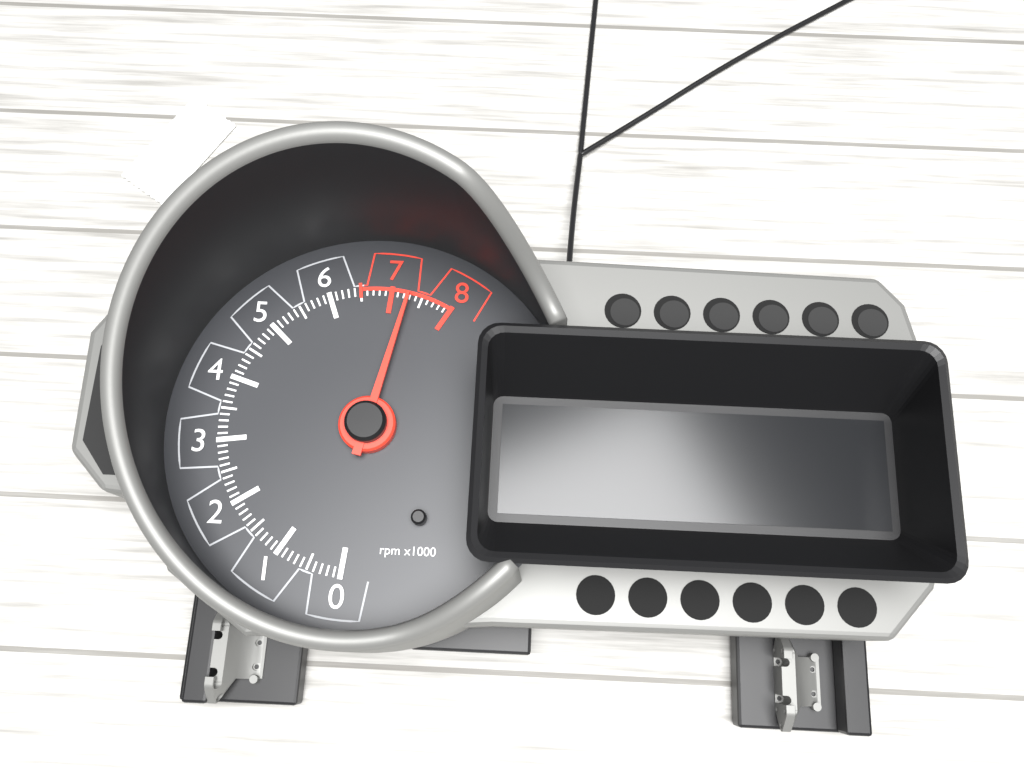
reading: 7300 rpm
